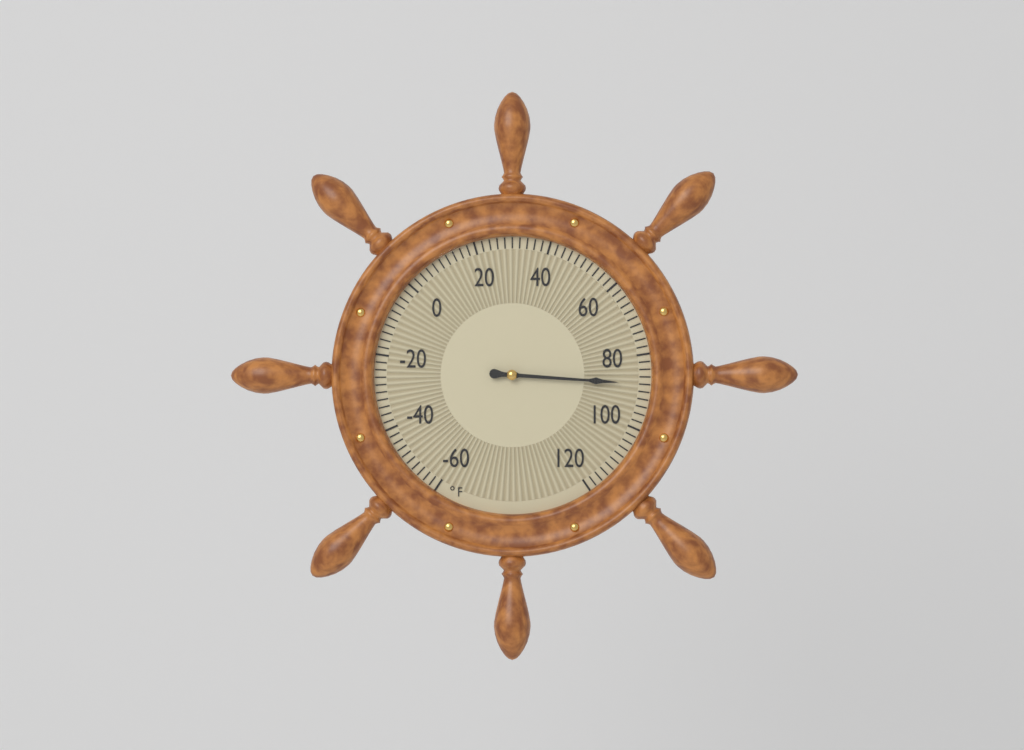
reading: 88 °F
